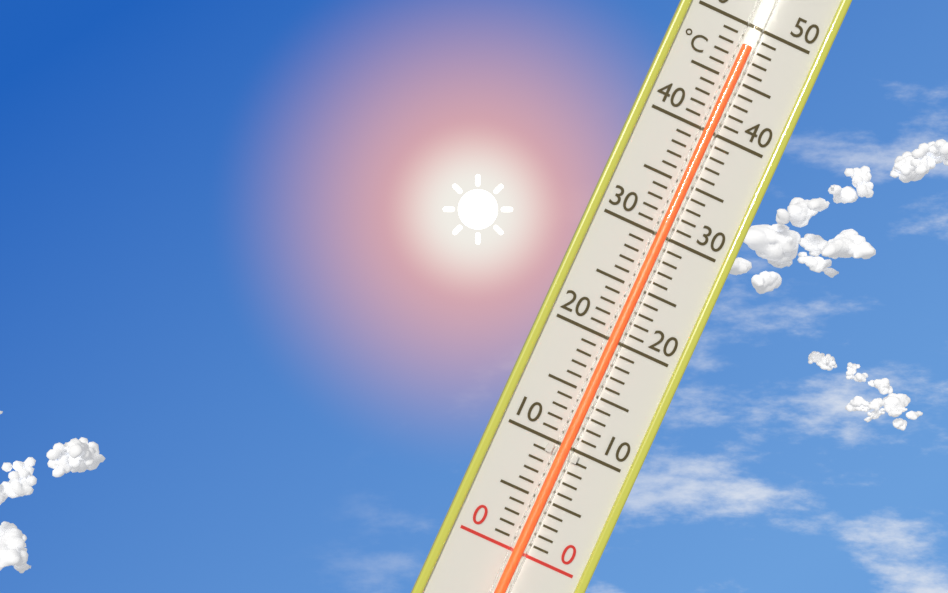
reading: 48 °C
